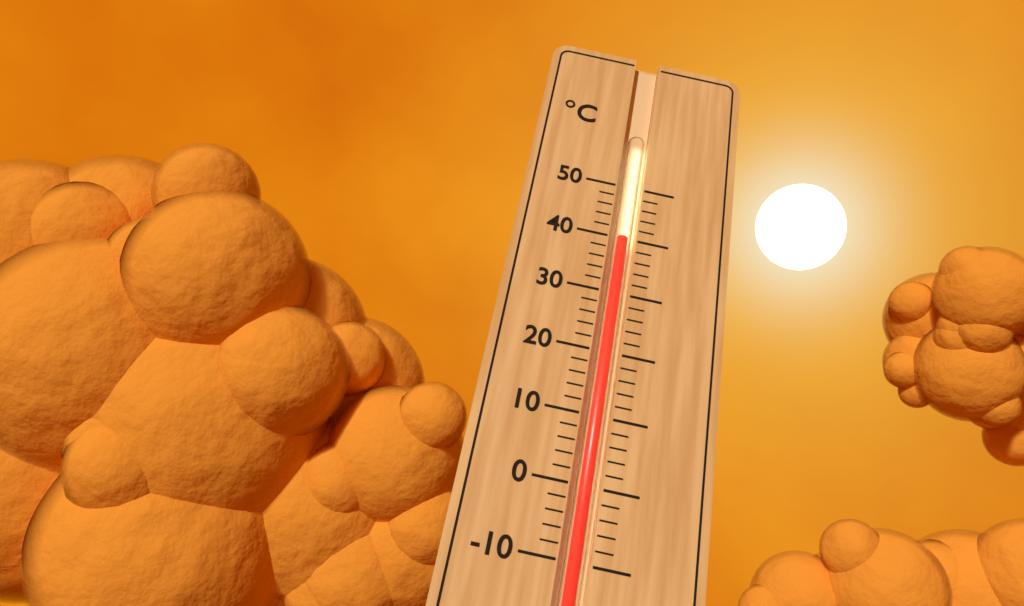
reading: 40 °C
